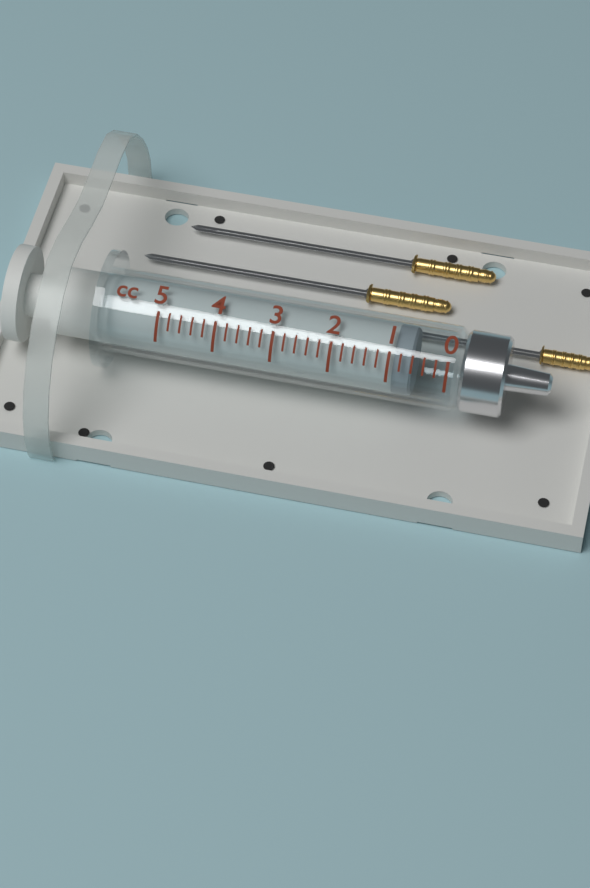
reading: 0.6 cc
